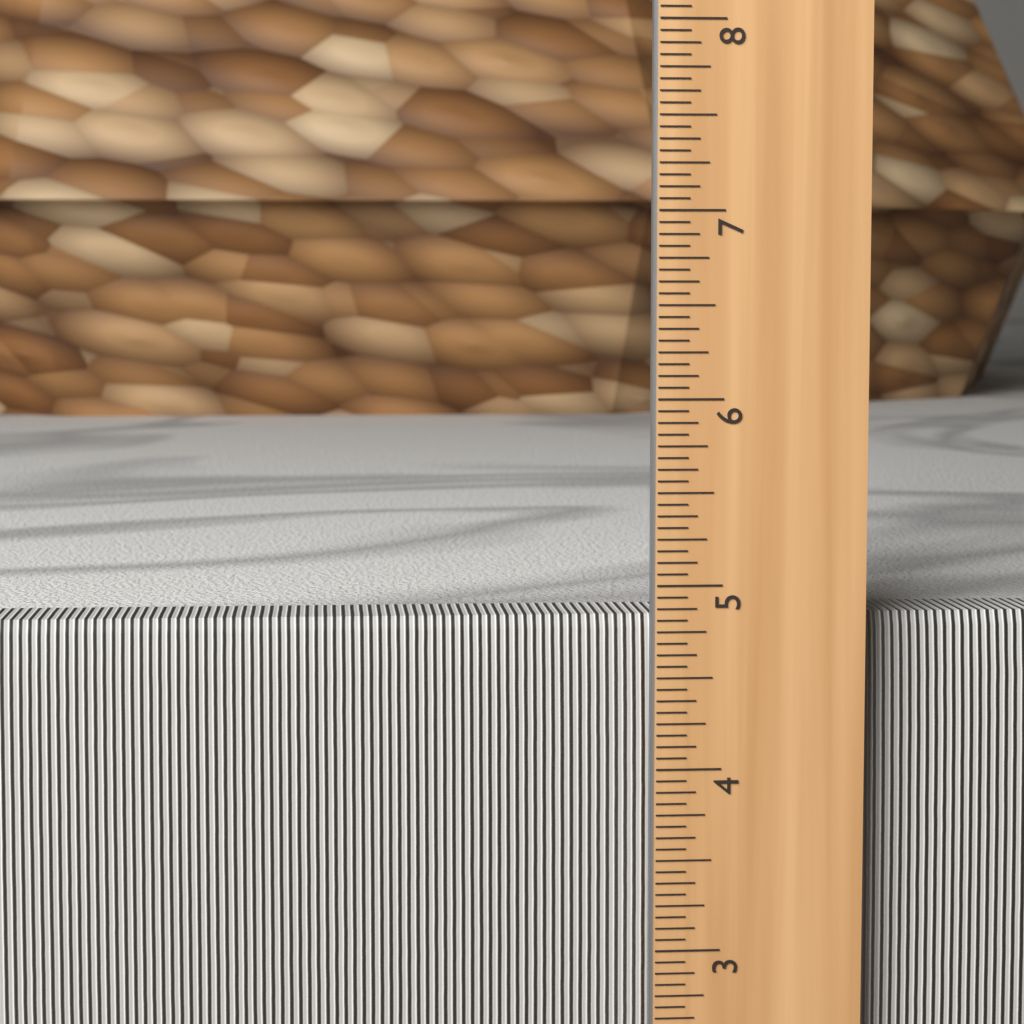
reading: 4.8125 in
